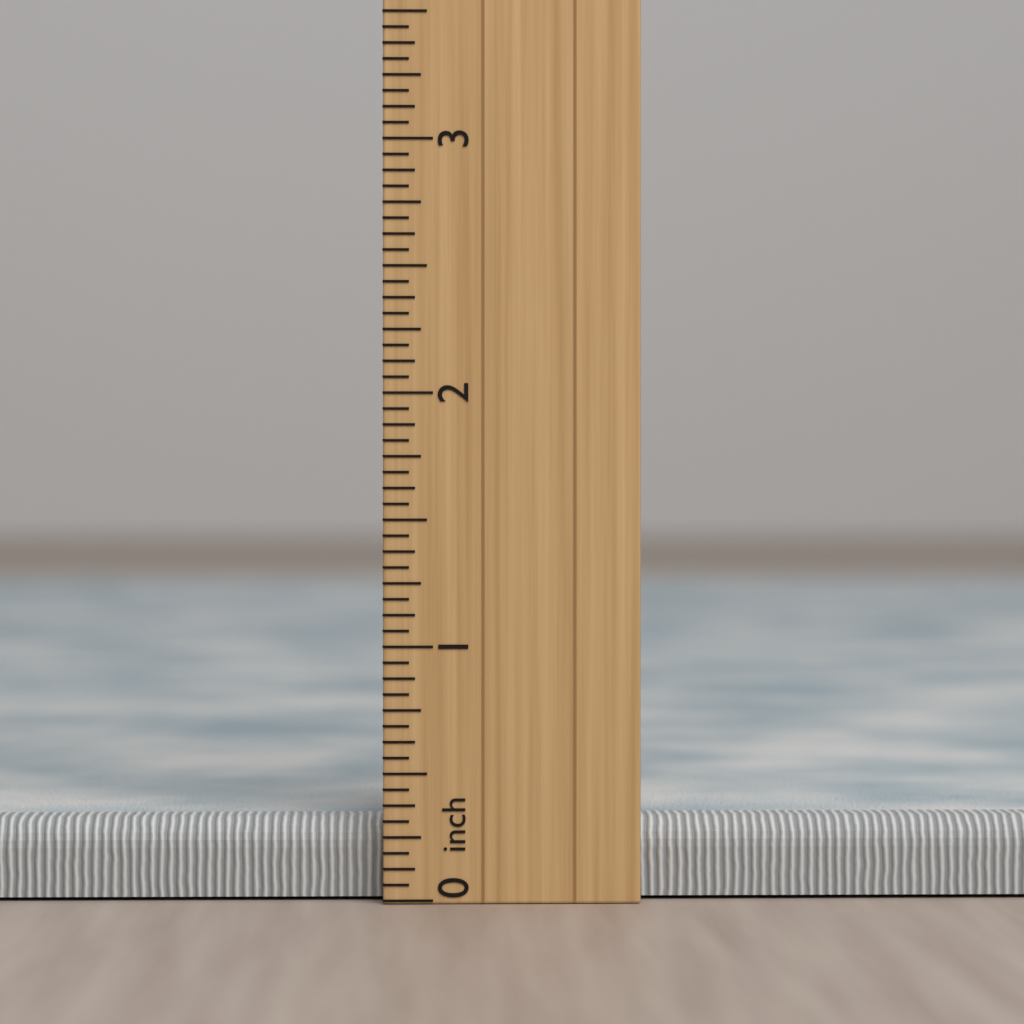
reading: 0.3125 inch
